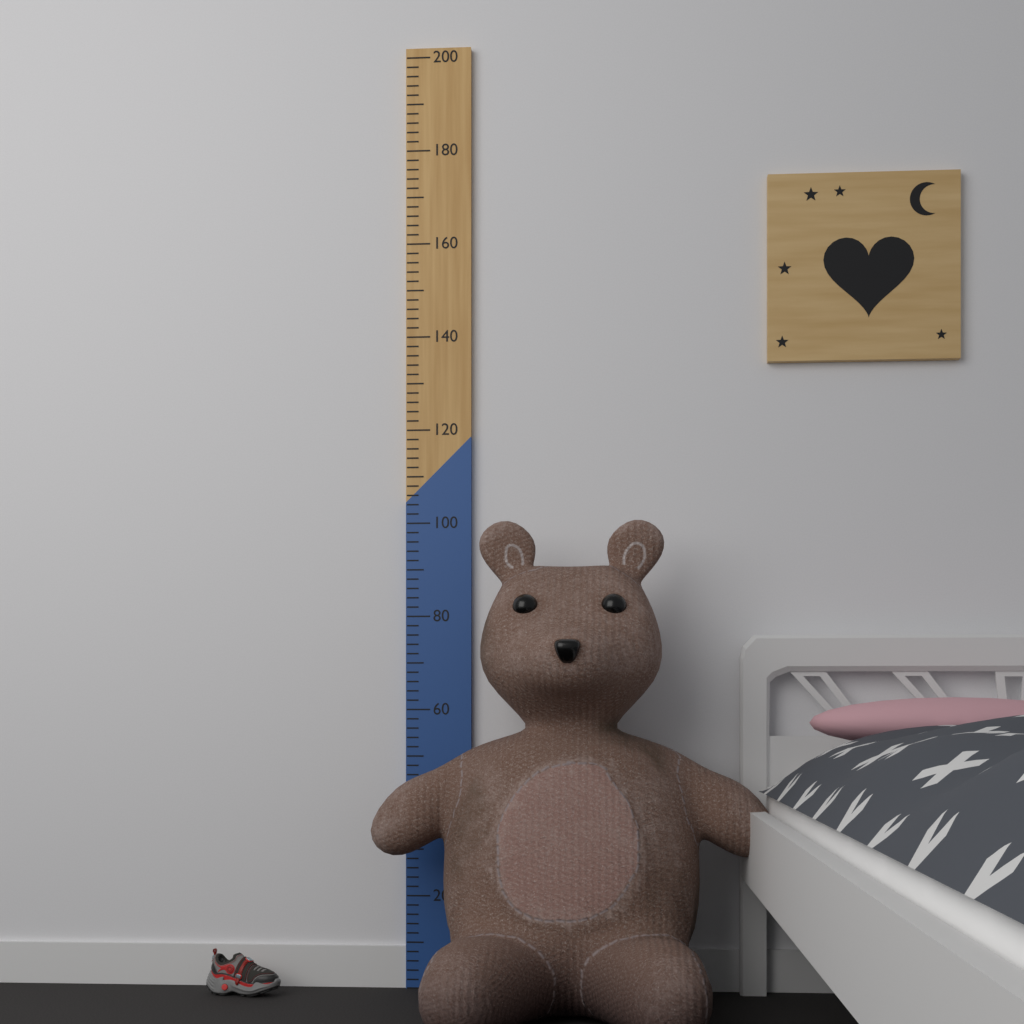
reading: 98 (no unit)
